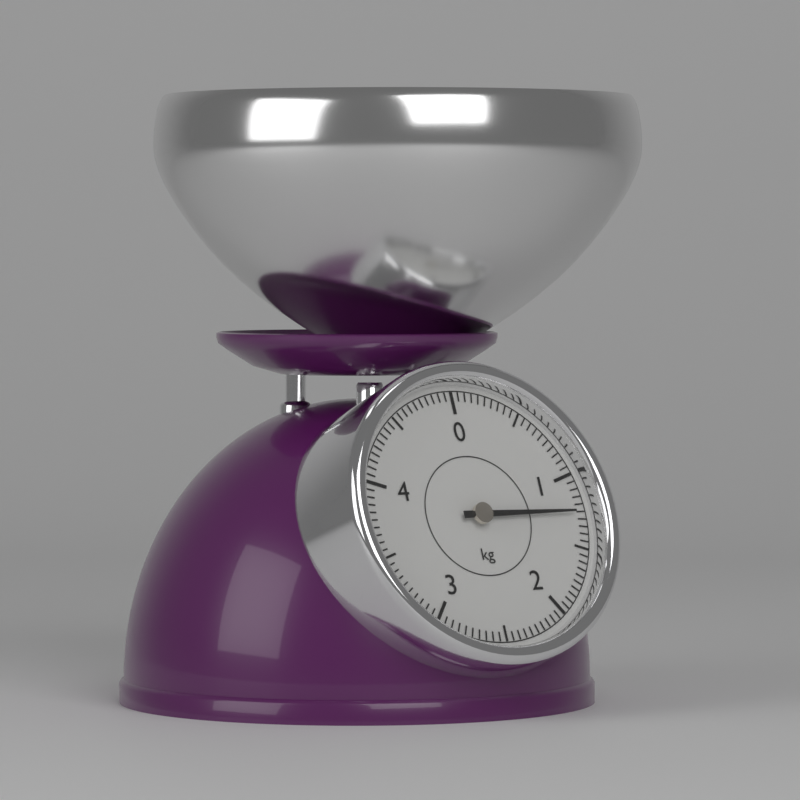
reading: 1.25 kg
